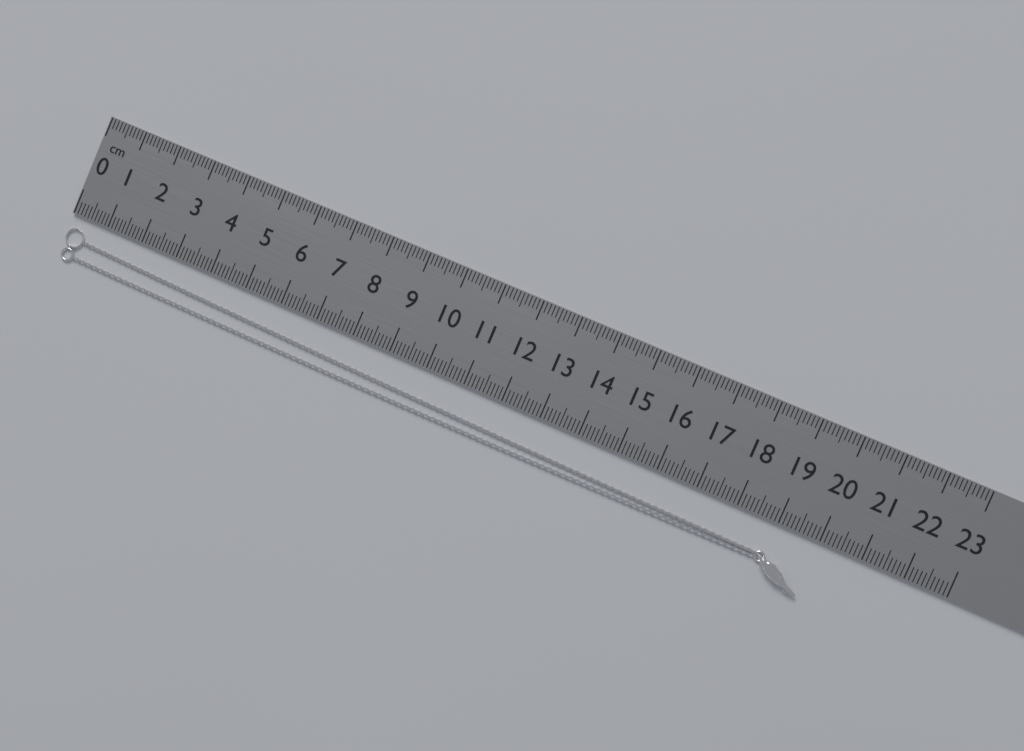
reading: 20.0 cm
